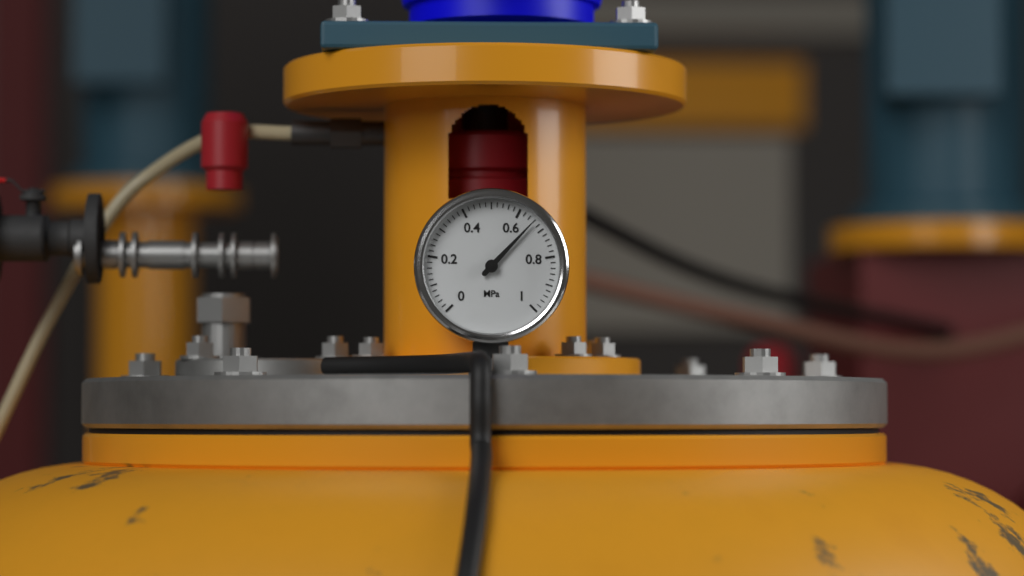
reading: 0.66 MPa
